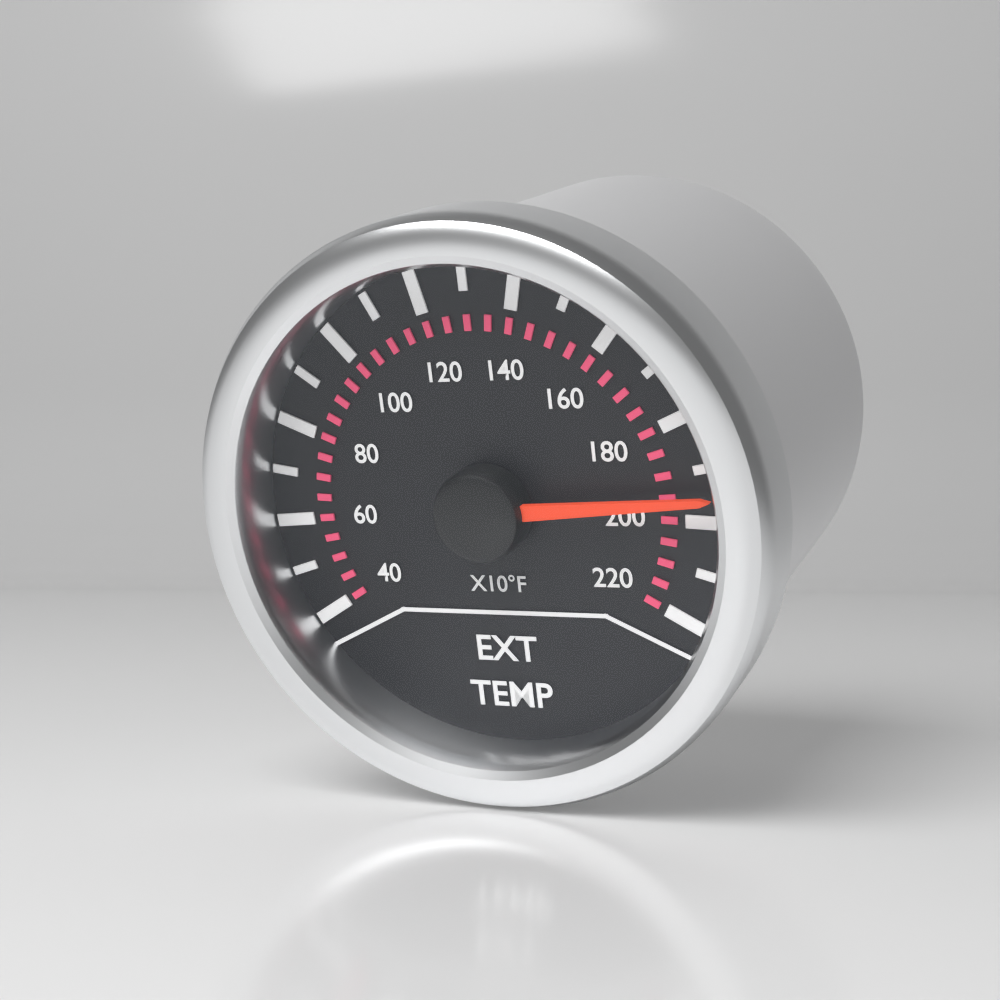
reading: 1950 °F
